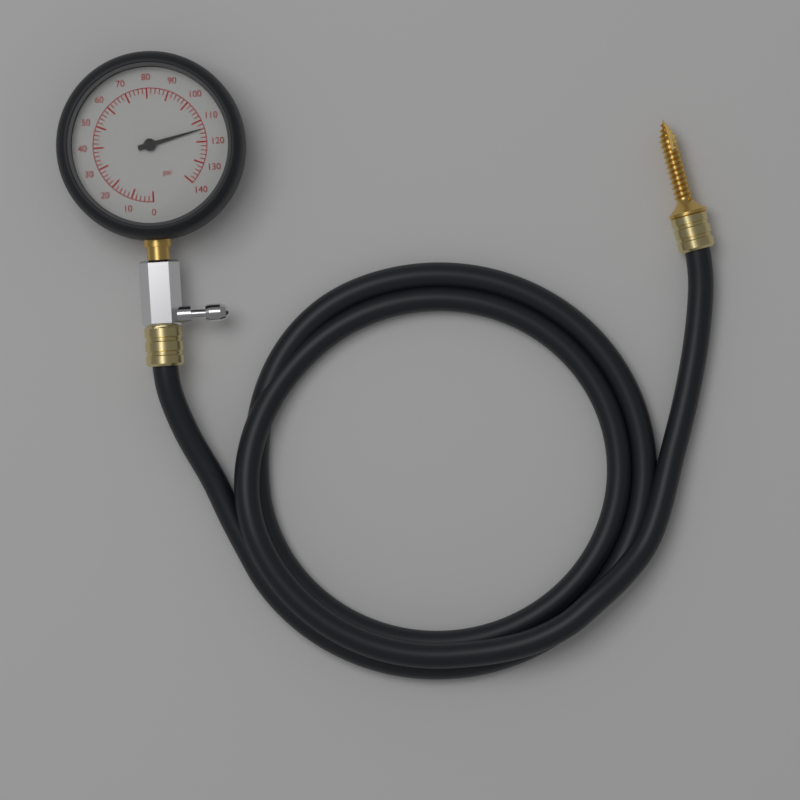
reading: 114 psi
